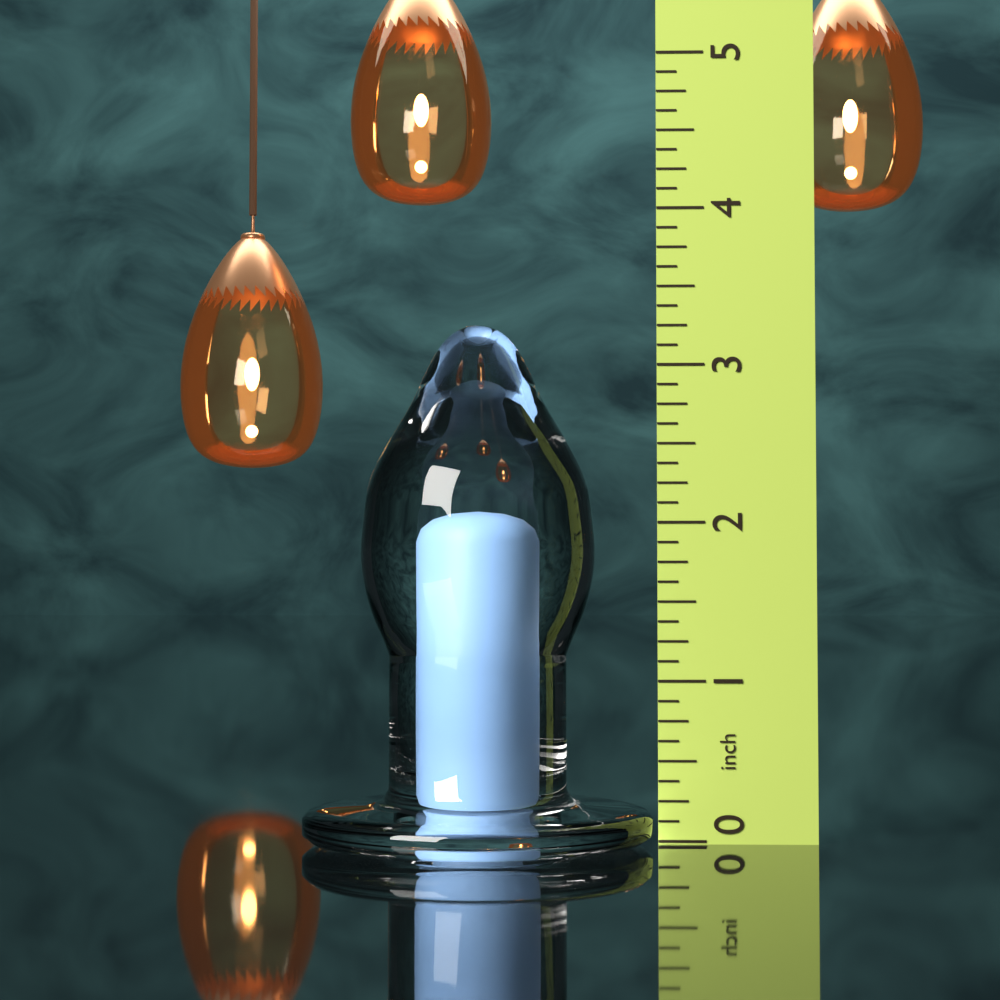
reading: 3.250 in
